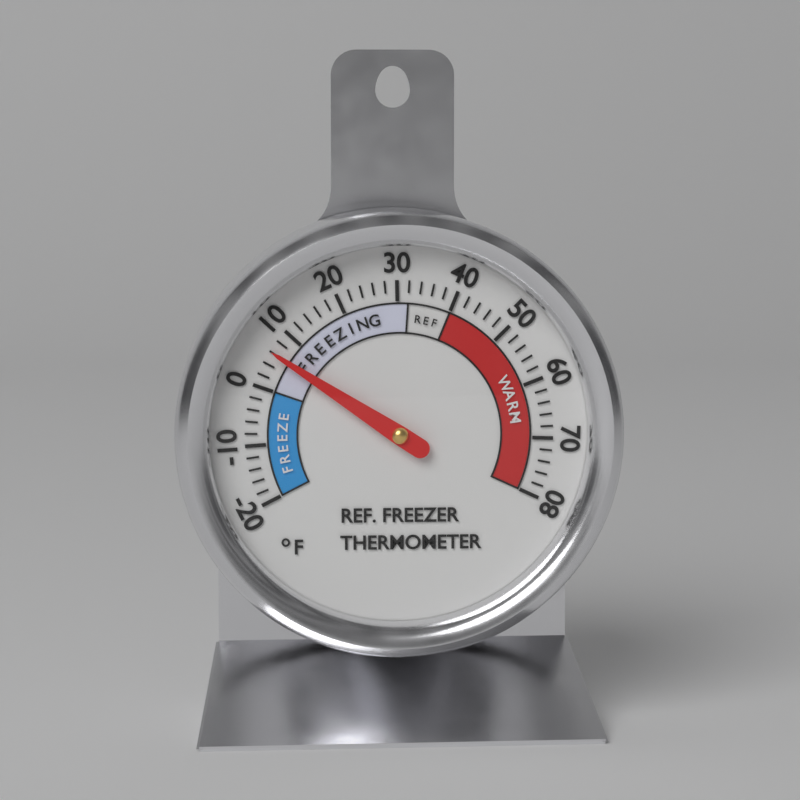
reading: 6 °F
